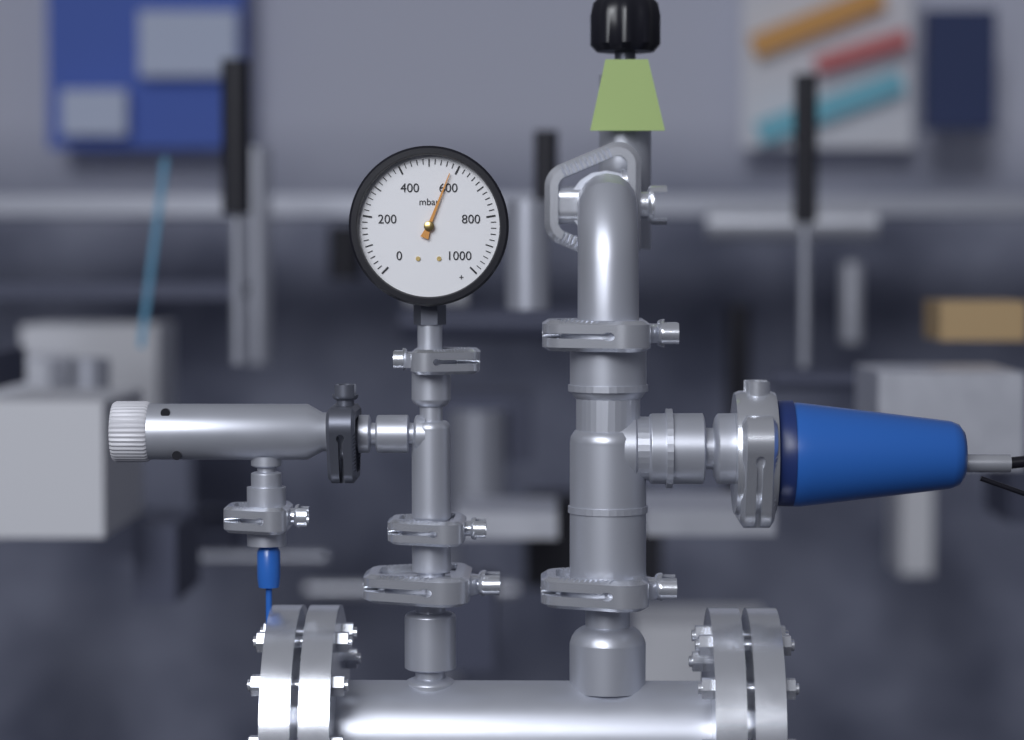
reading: 580 mbar
